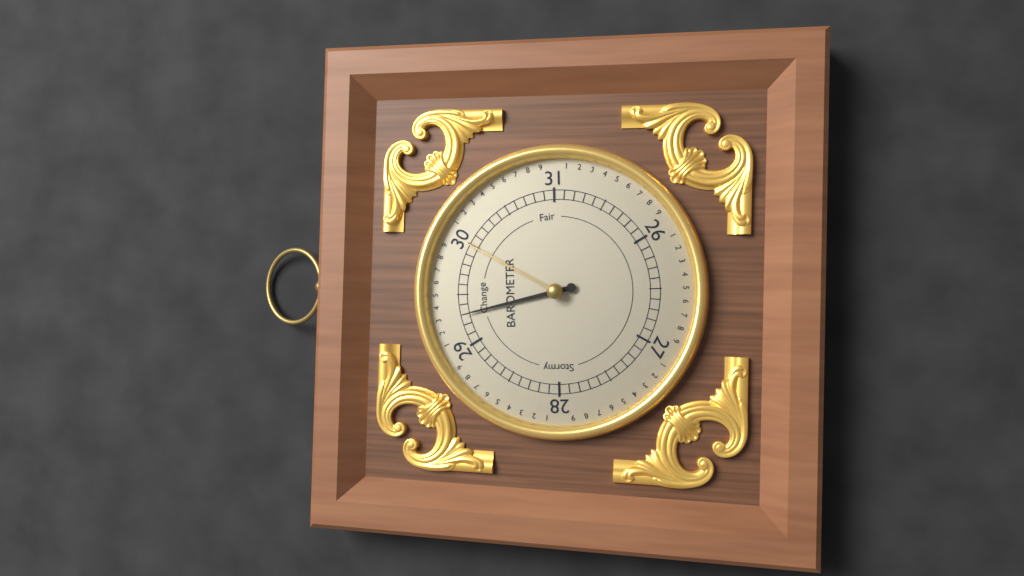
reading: 29.3 (no unit)
